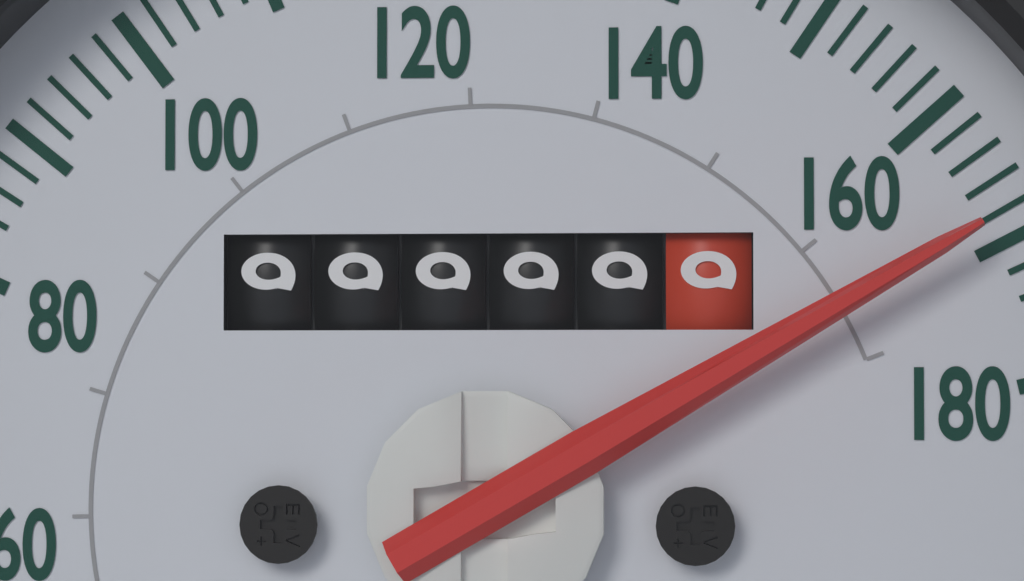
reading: 168 mph
